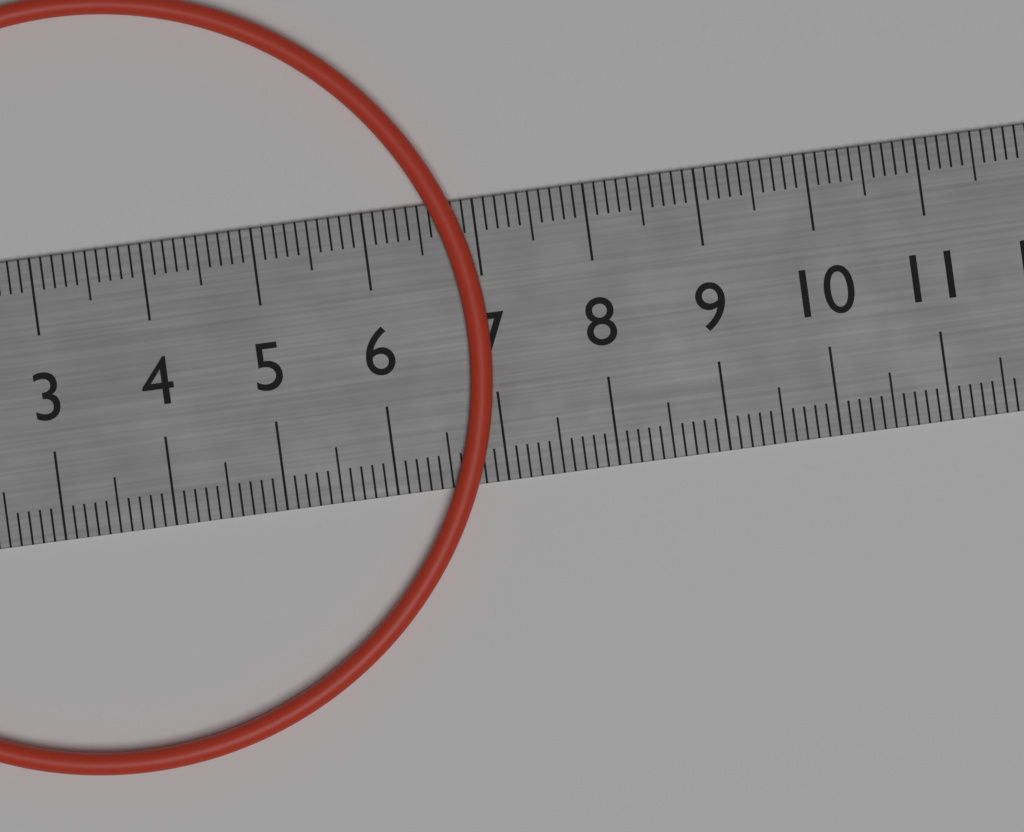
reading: 7.0 cm
